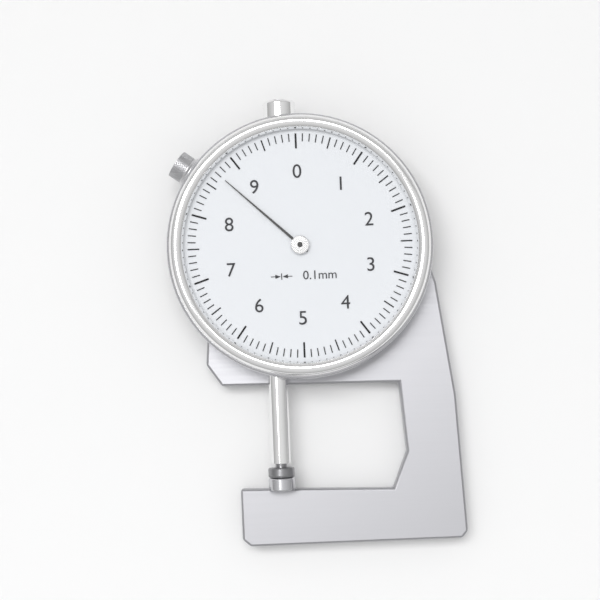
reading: 8.7 mm
